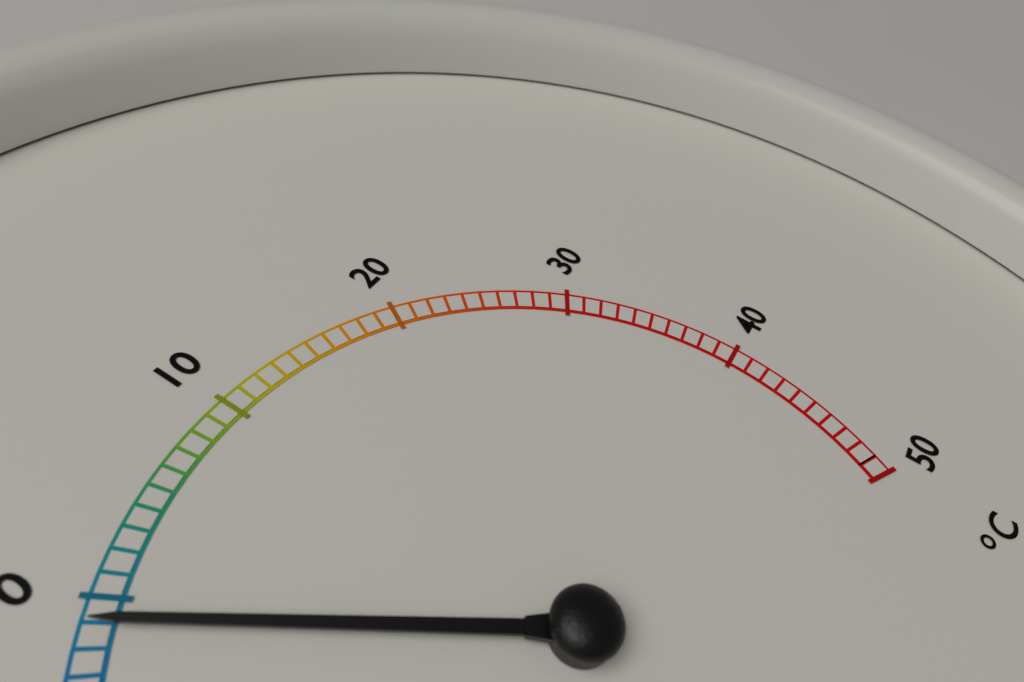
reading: -1 °C
